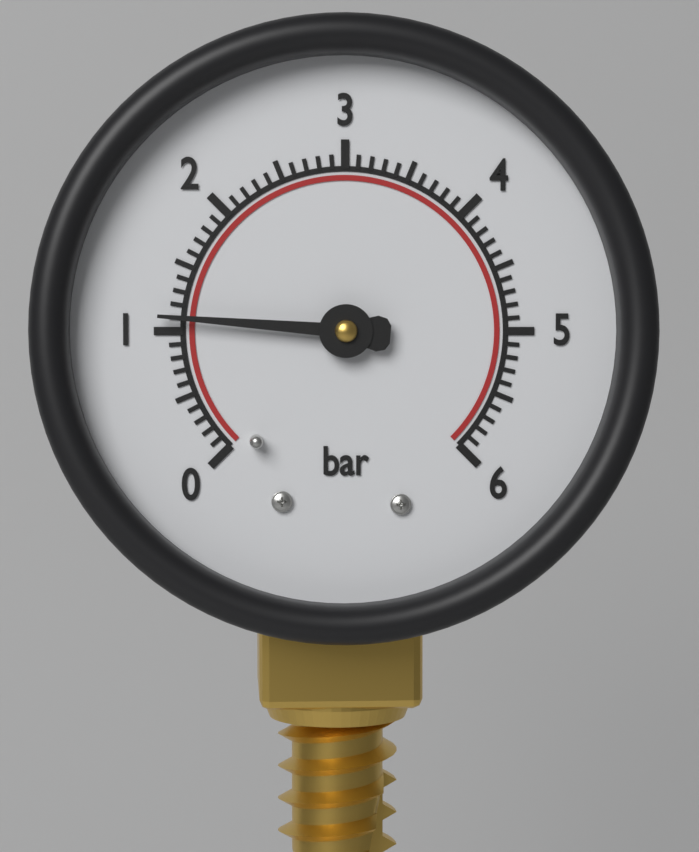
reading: 1.1 bar
